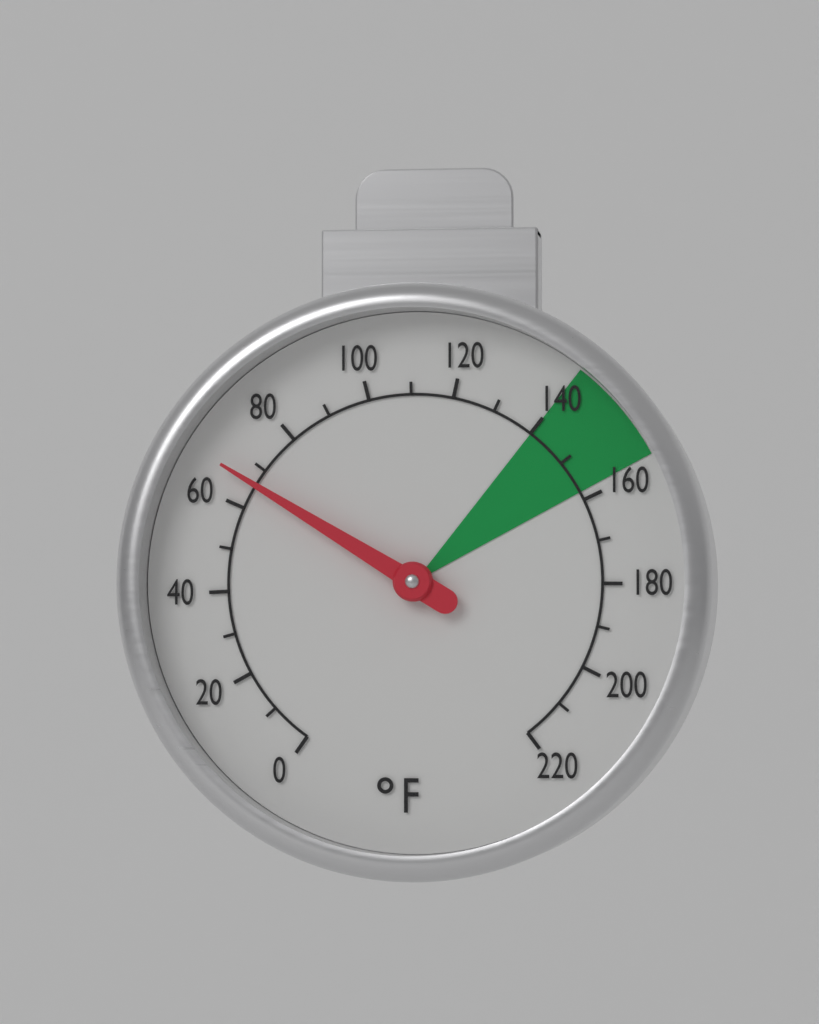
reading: 66 °F
